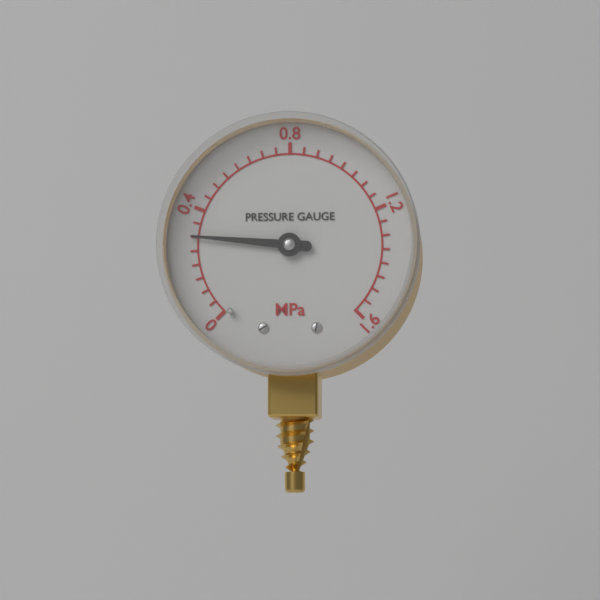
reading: 0.30 MPa
